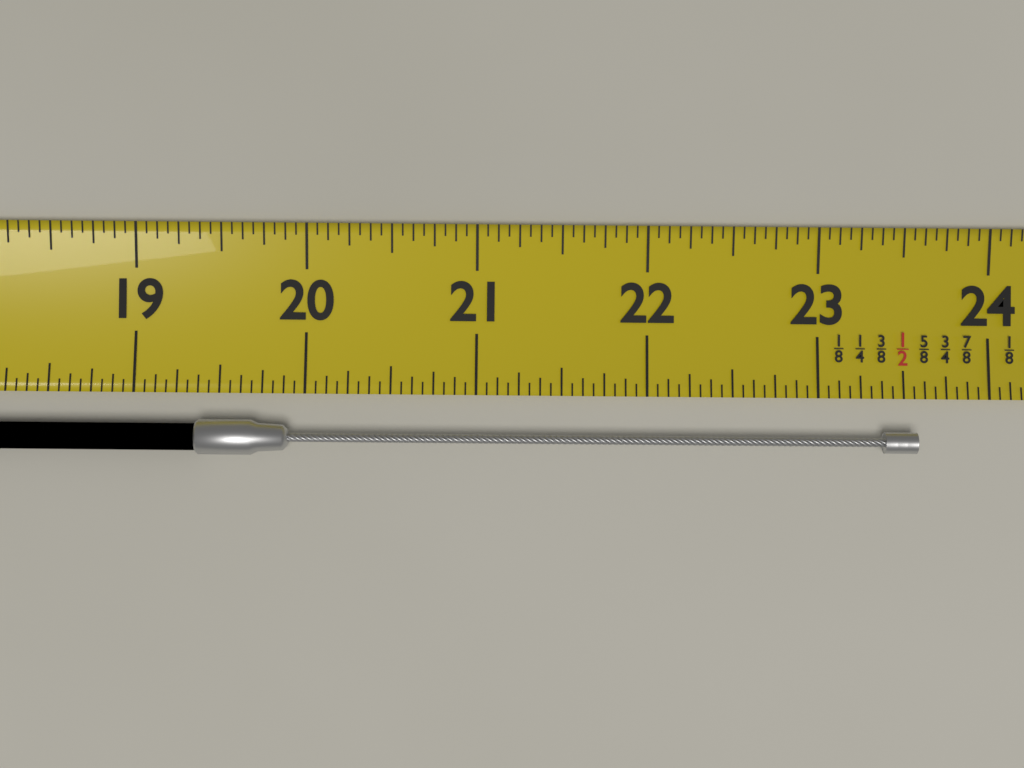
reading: 23.5625 (no unit)
